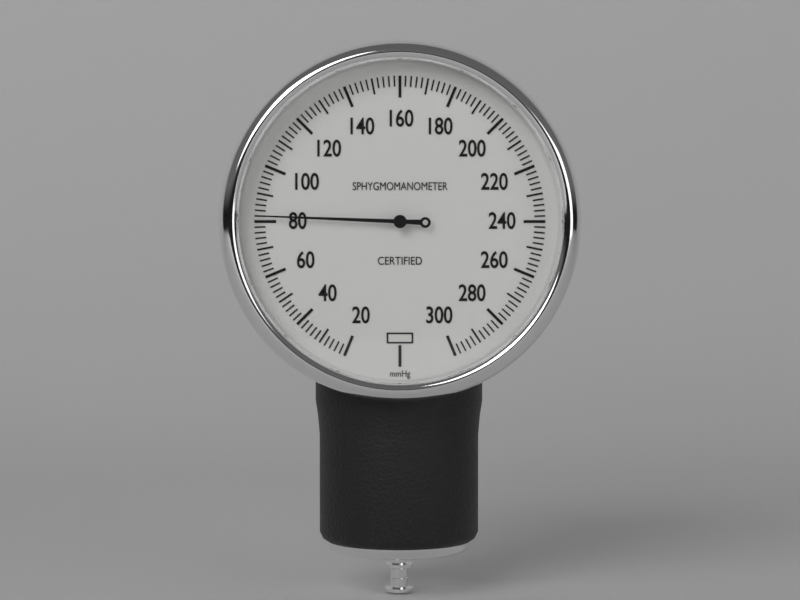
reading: 82 mmHg
